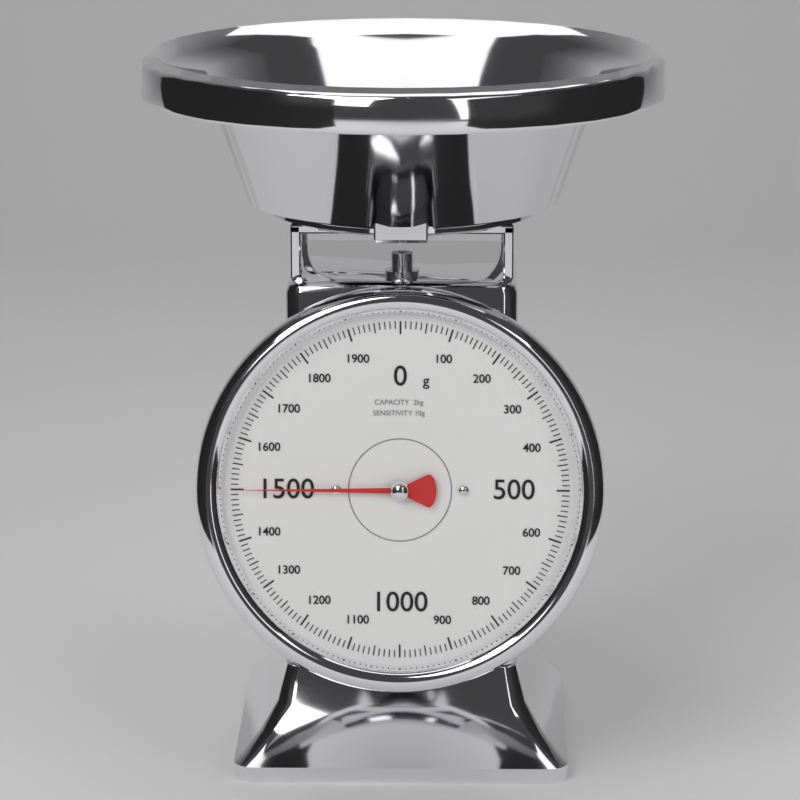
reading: 1500 g
